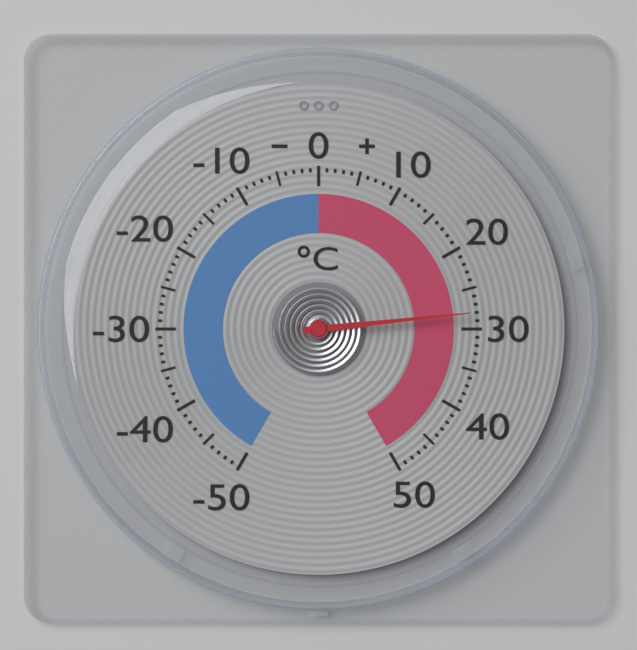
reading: 28 °C
